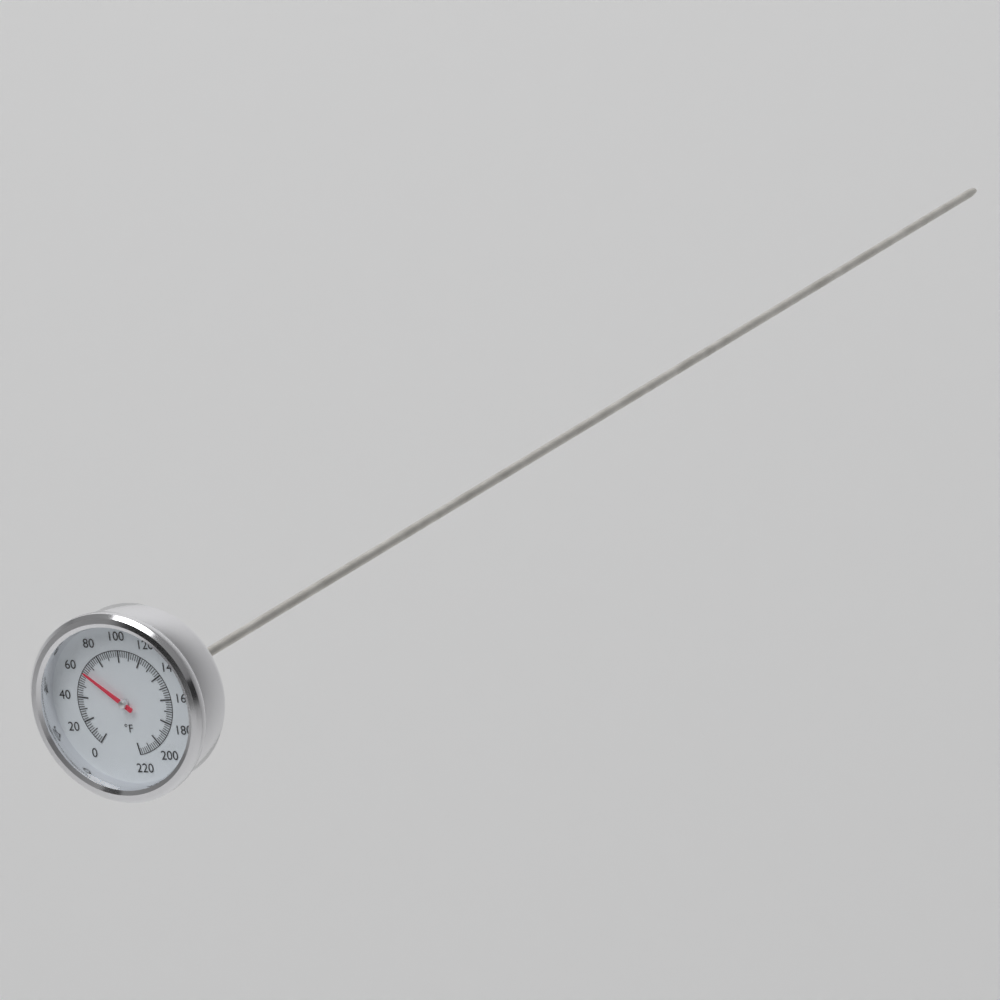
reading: 62 °F
